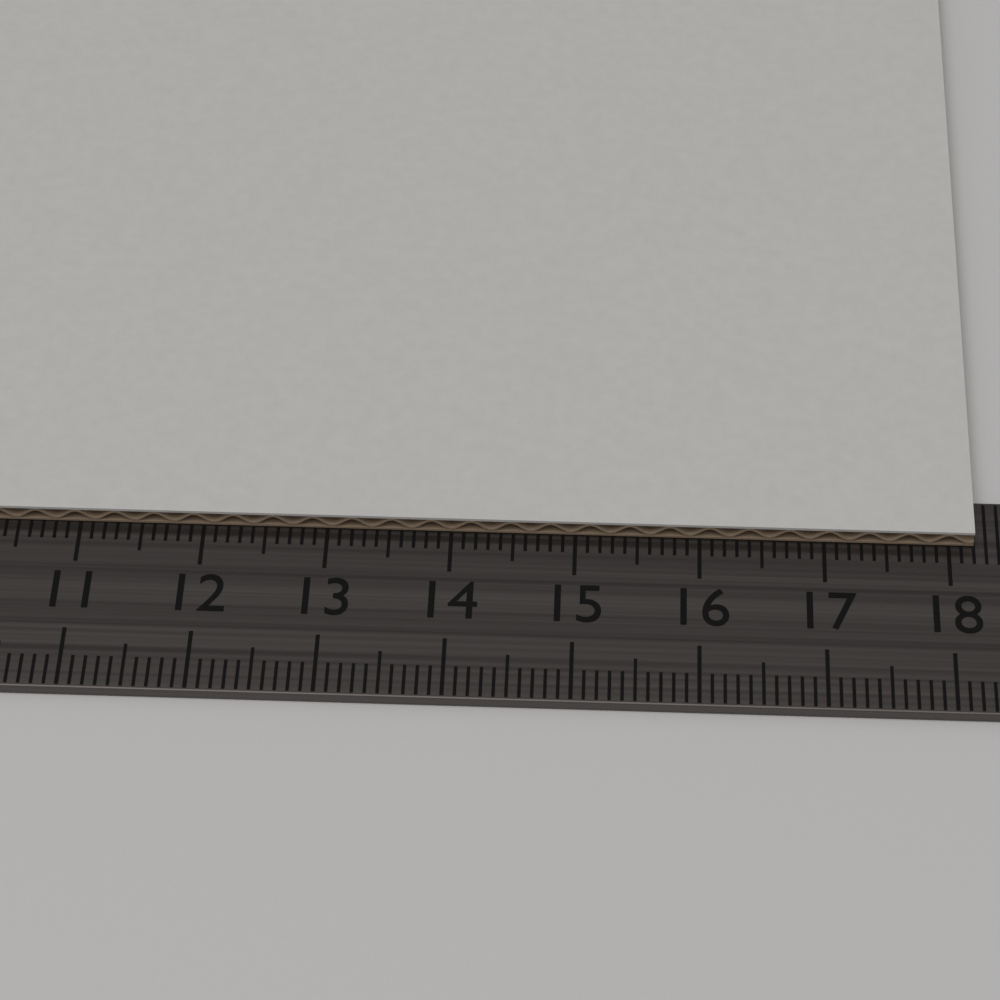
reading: 18.2 cm
